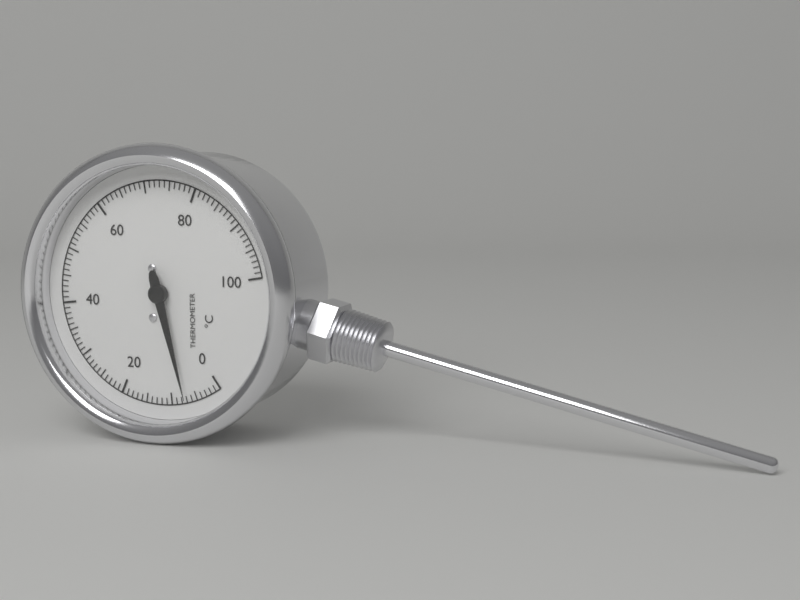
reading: 7 °C
